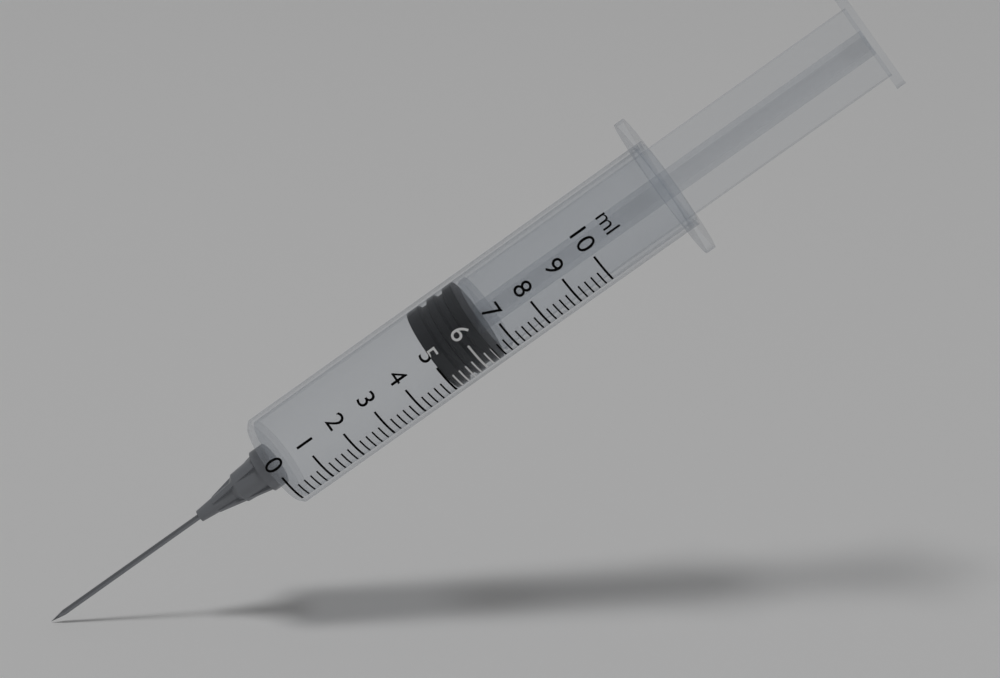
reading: 5.0 ml
